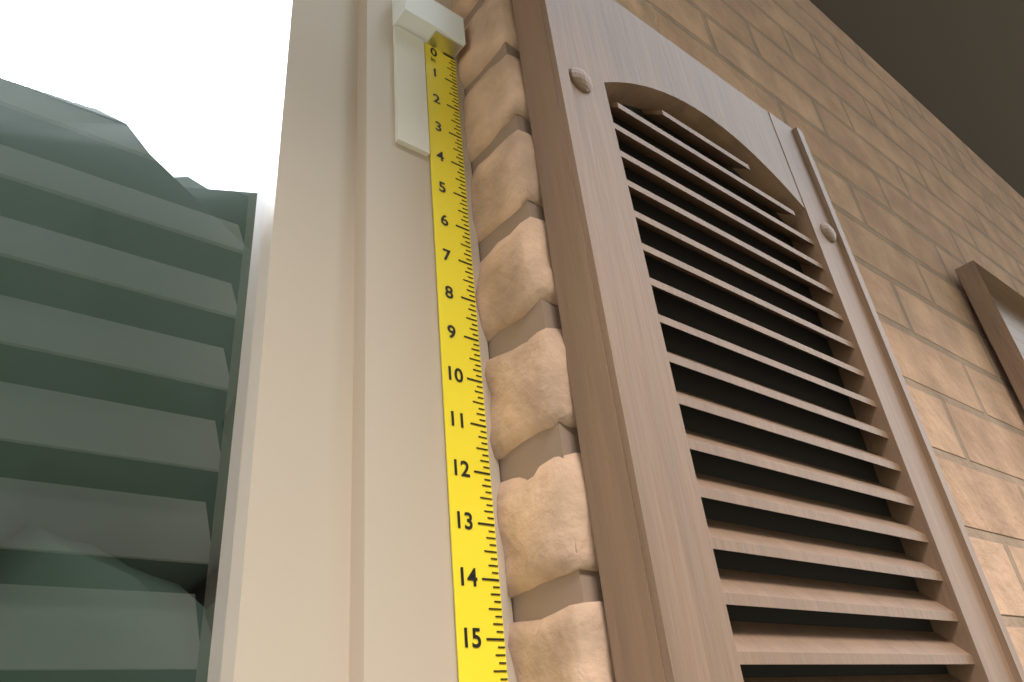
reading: 4.125 in
